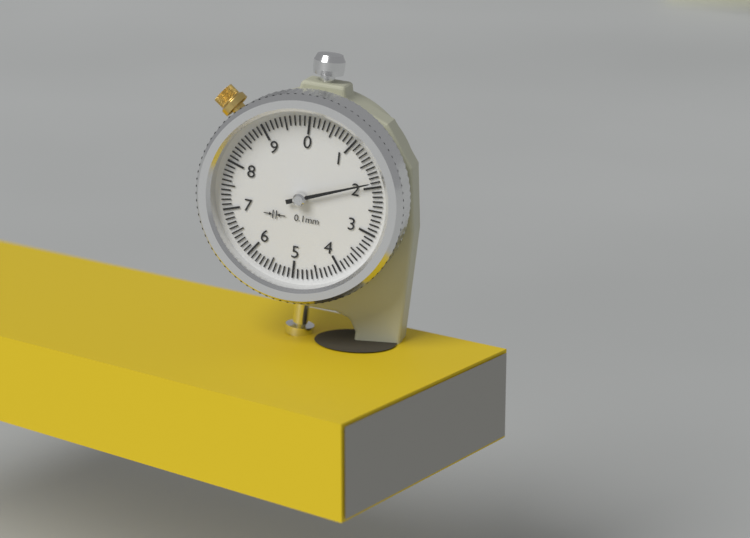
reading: 1.9 mm
